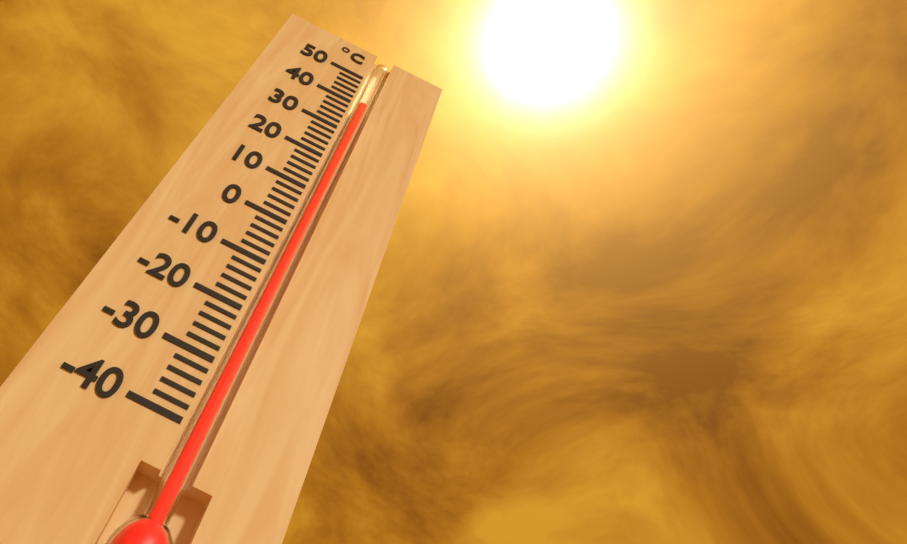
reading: 40 °C
